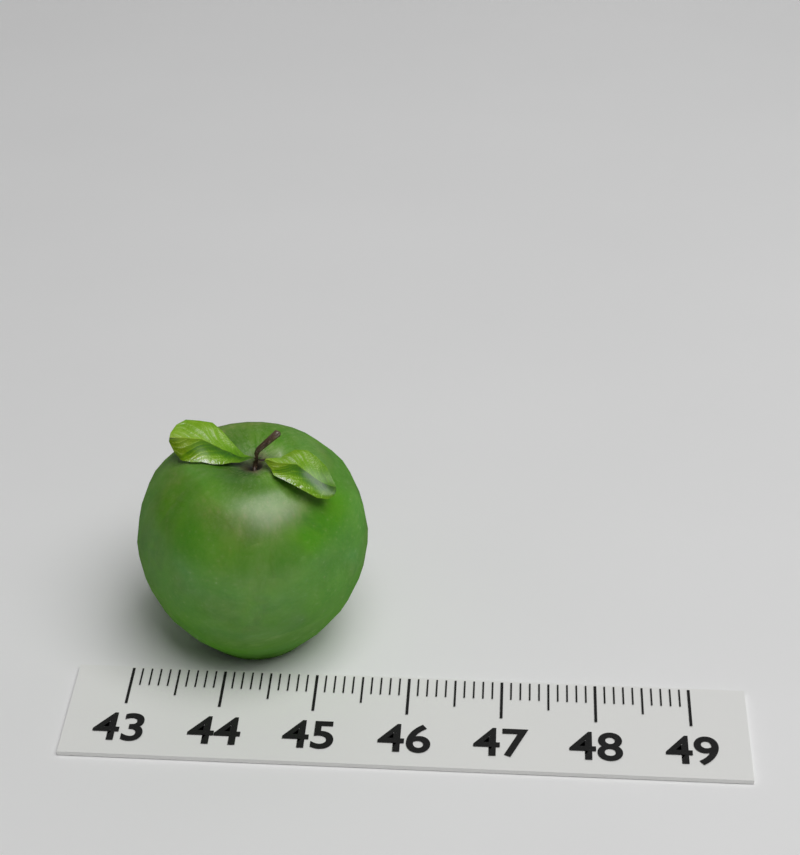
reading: 45.5 (no unit)
